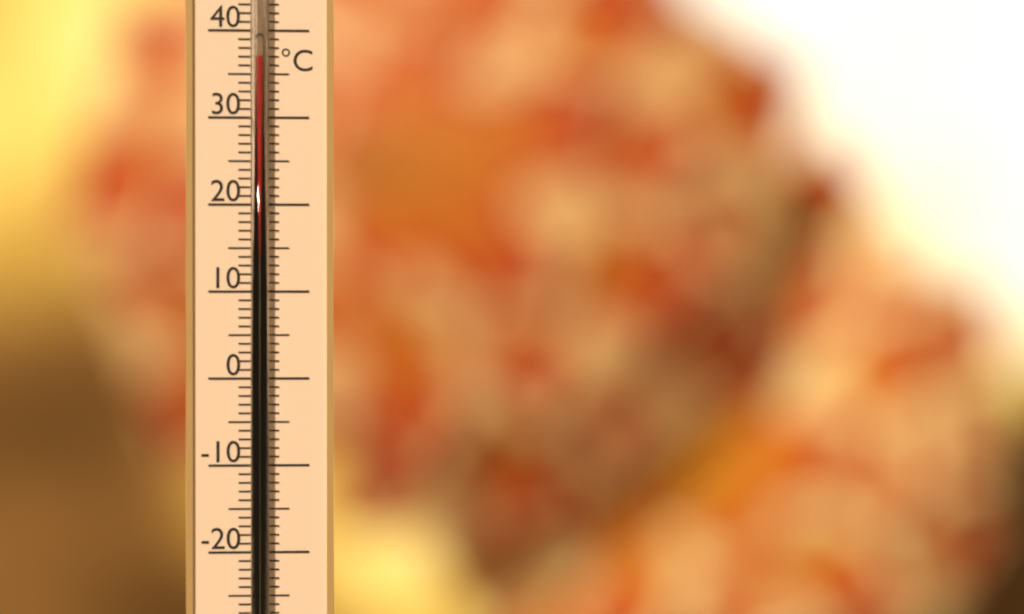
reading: 37 °C
